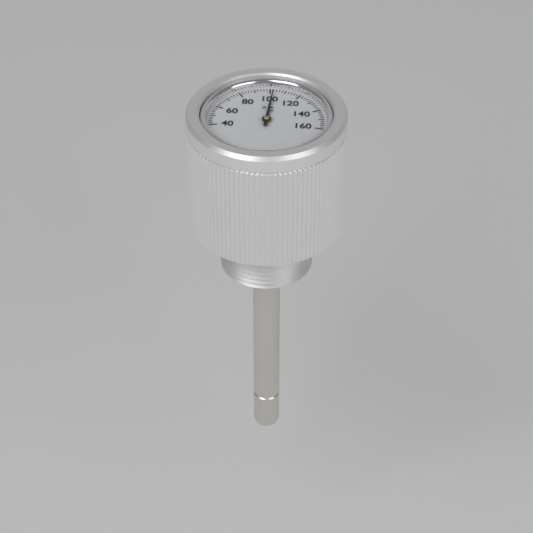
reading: 102 °C
